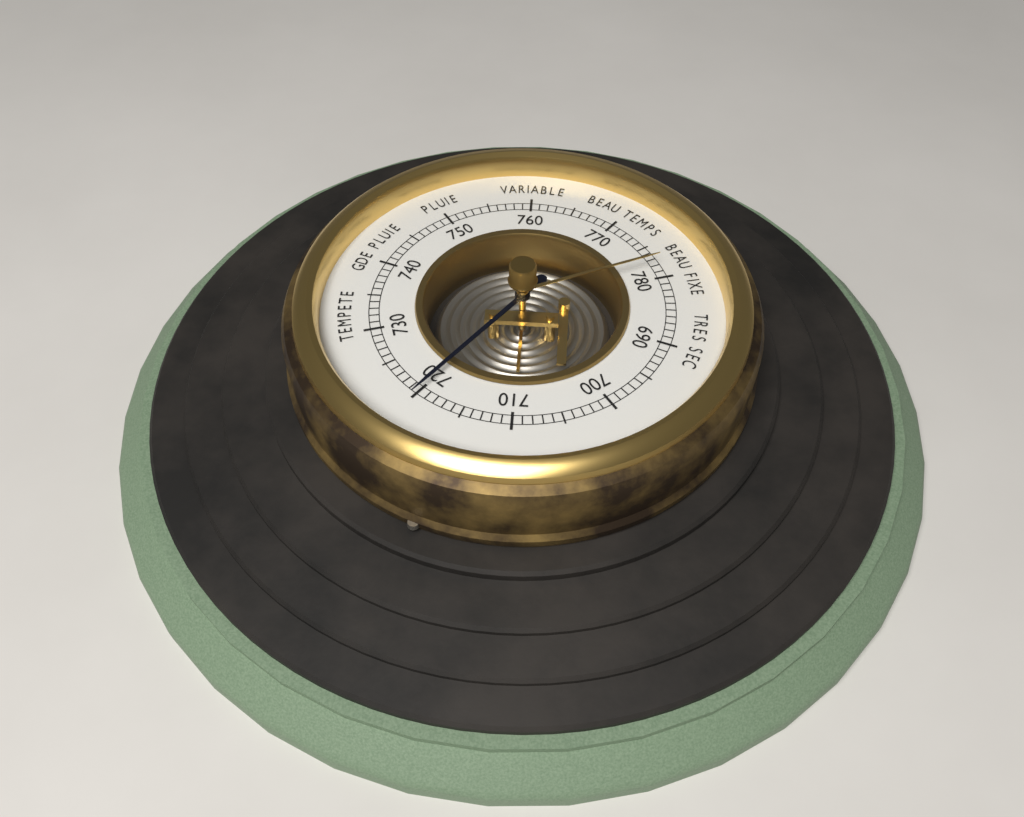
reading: 720 (no unit)
